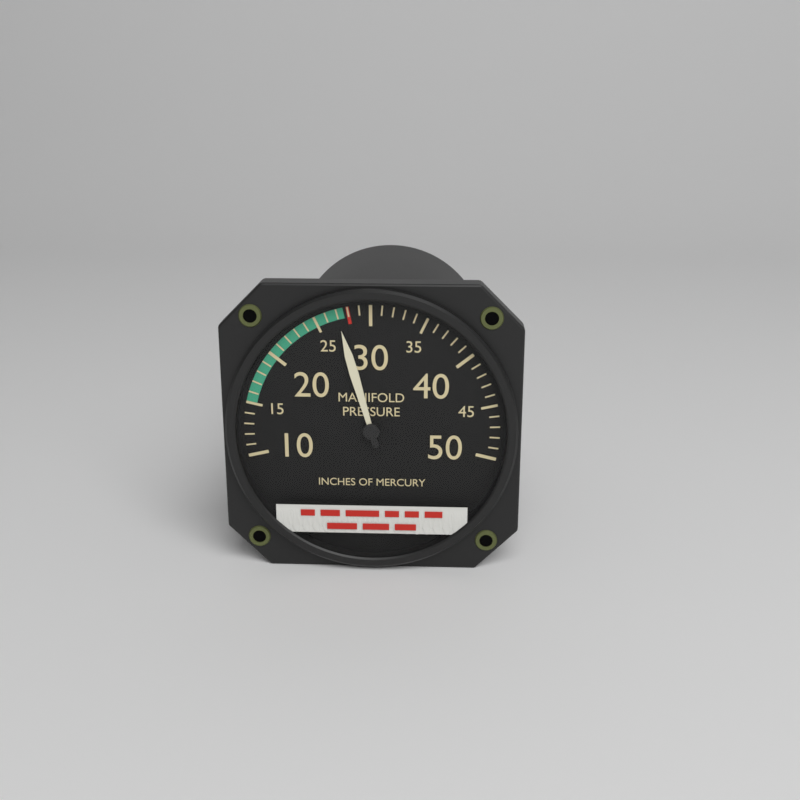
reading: 27 inHg
